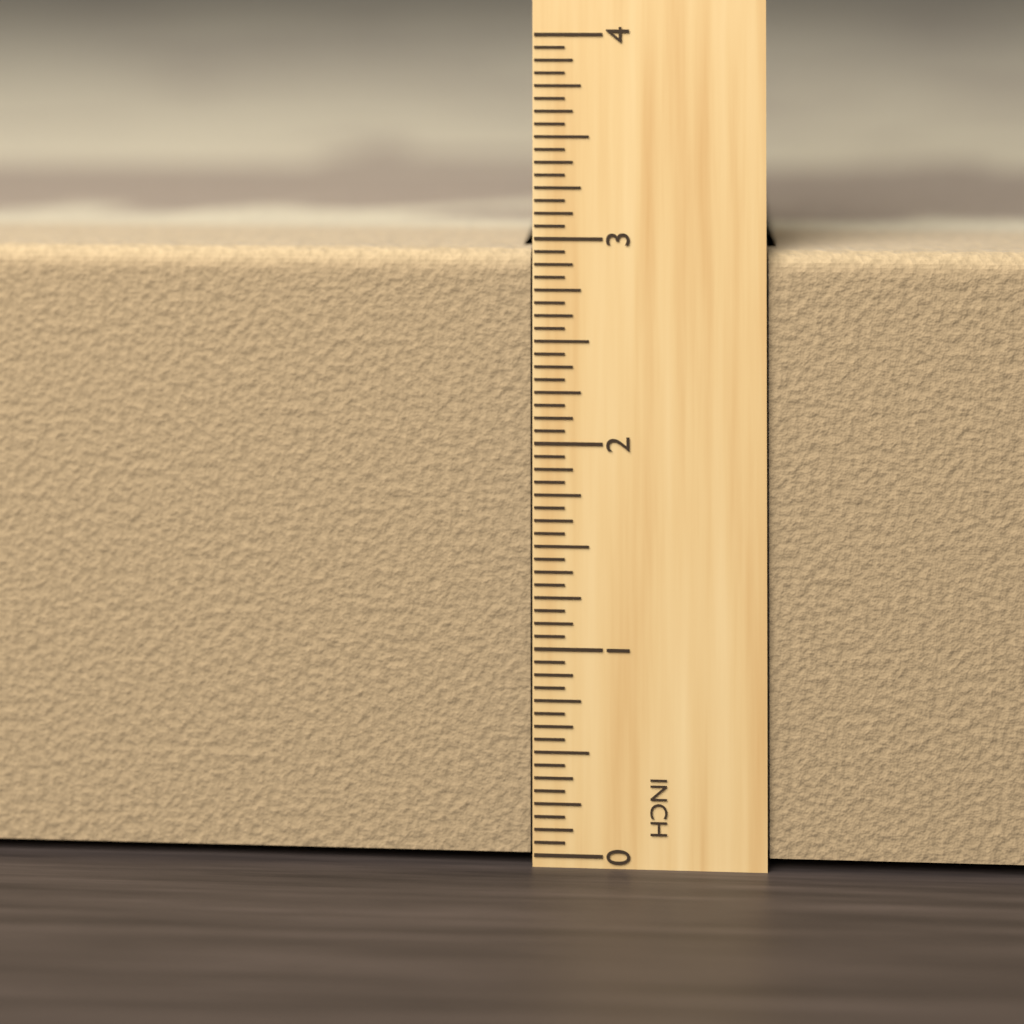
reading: 2.9375 in
